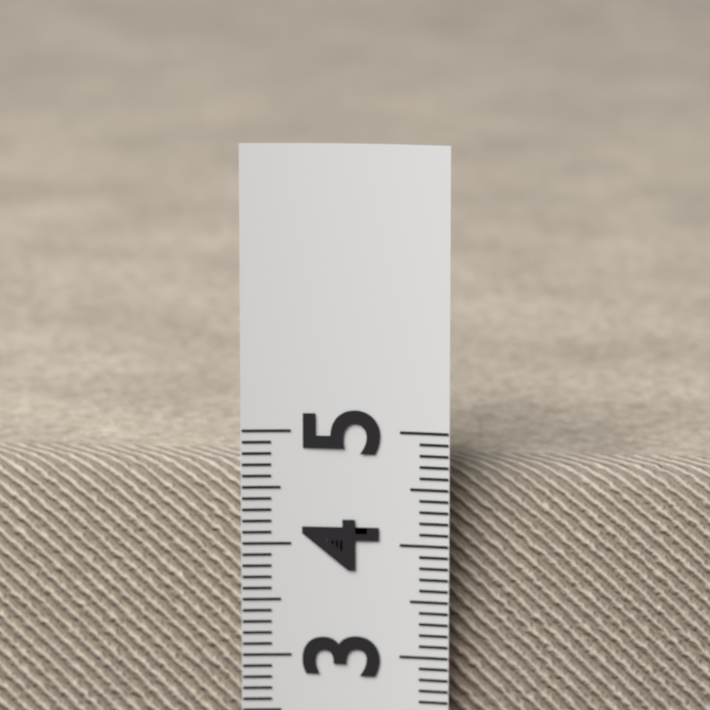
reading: 4.6 (no unit)
